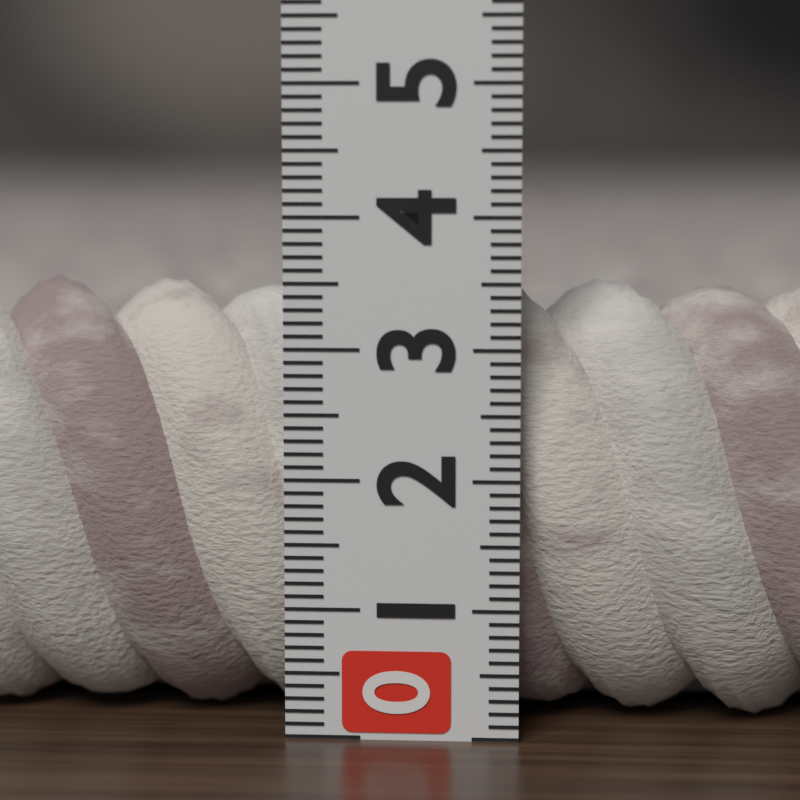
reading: 3.5 (no unit)
